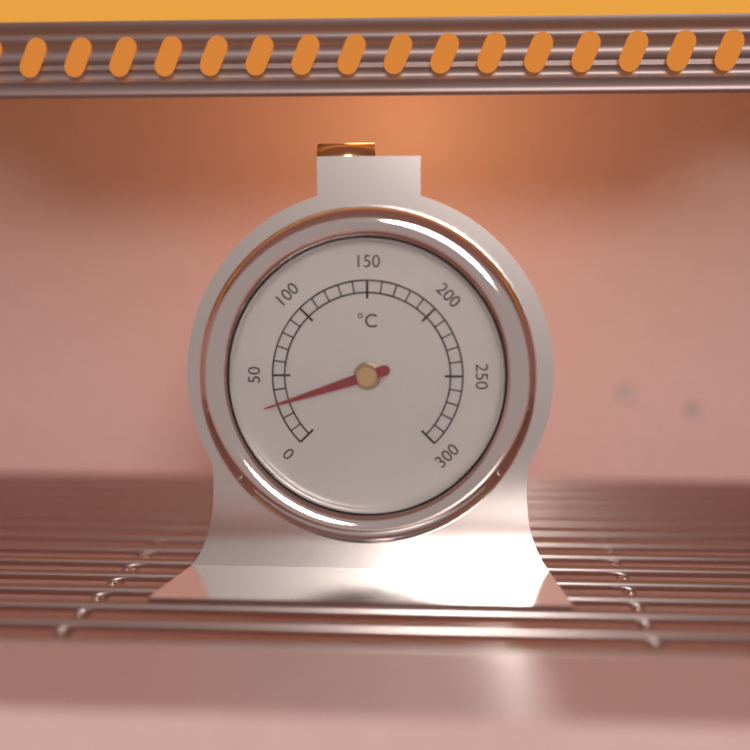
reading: 30 °C
